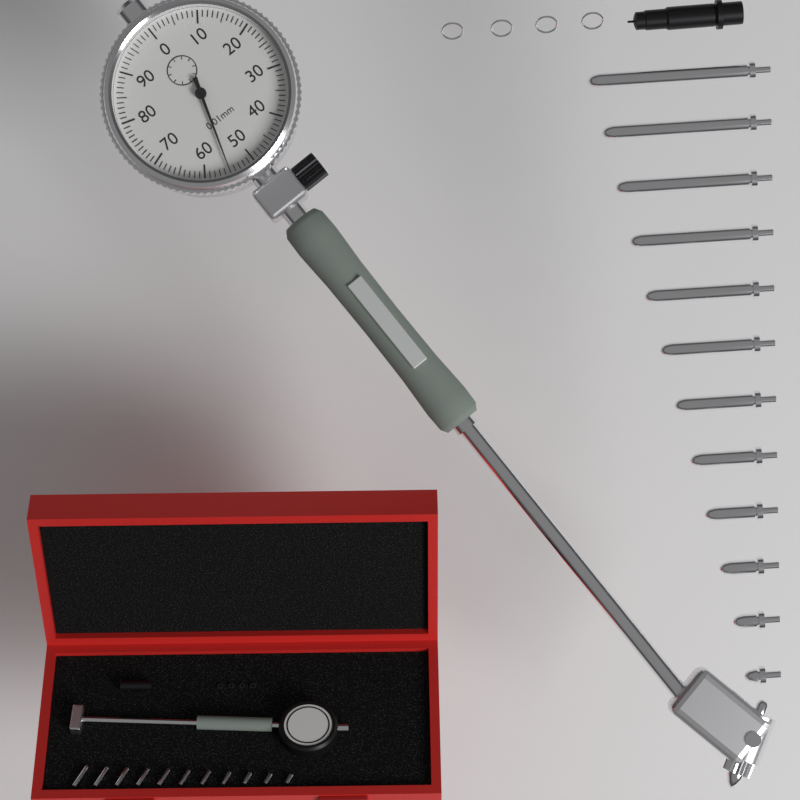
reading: 0.55 mm
